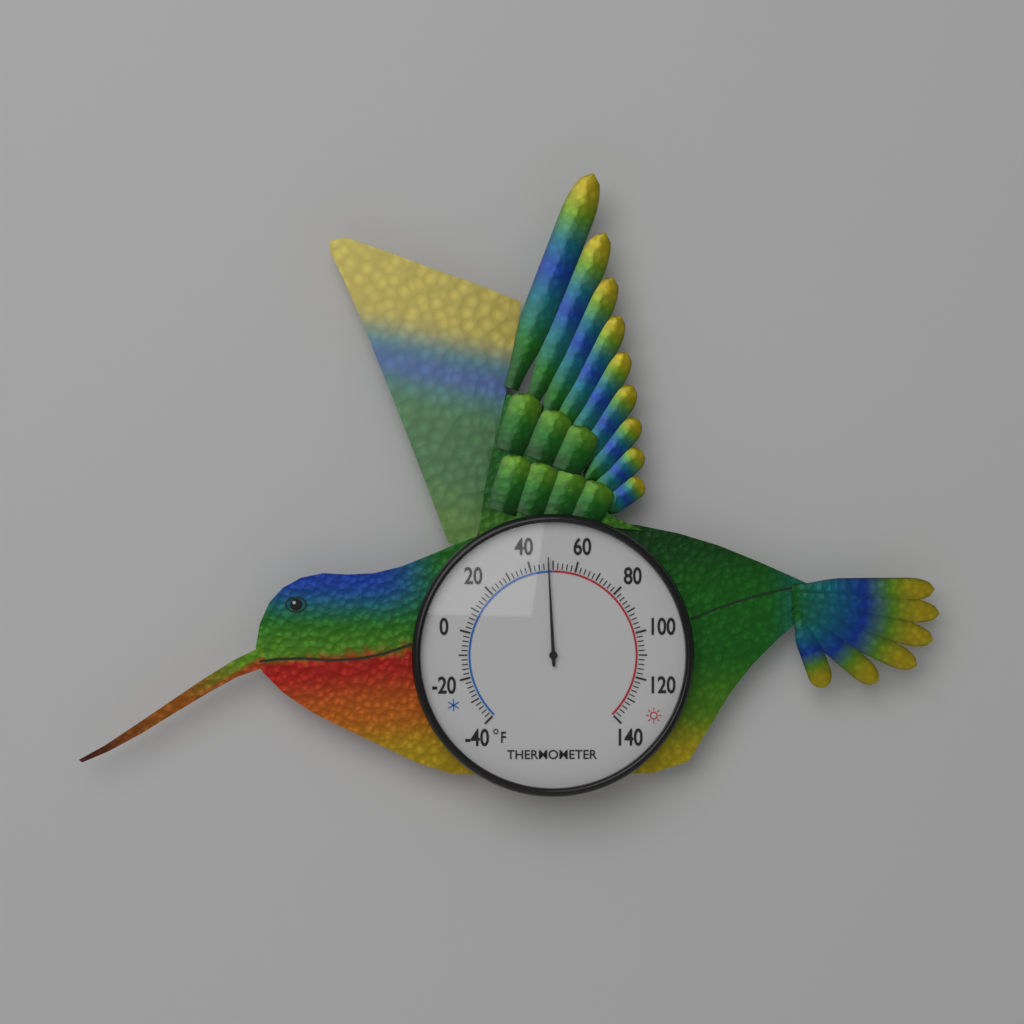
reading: 48 °F
